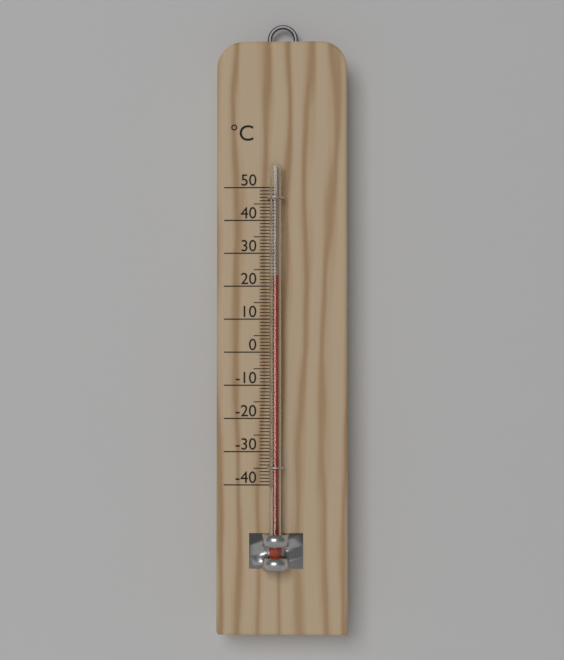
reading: 23 °C
